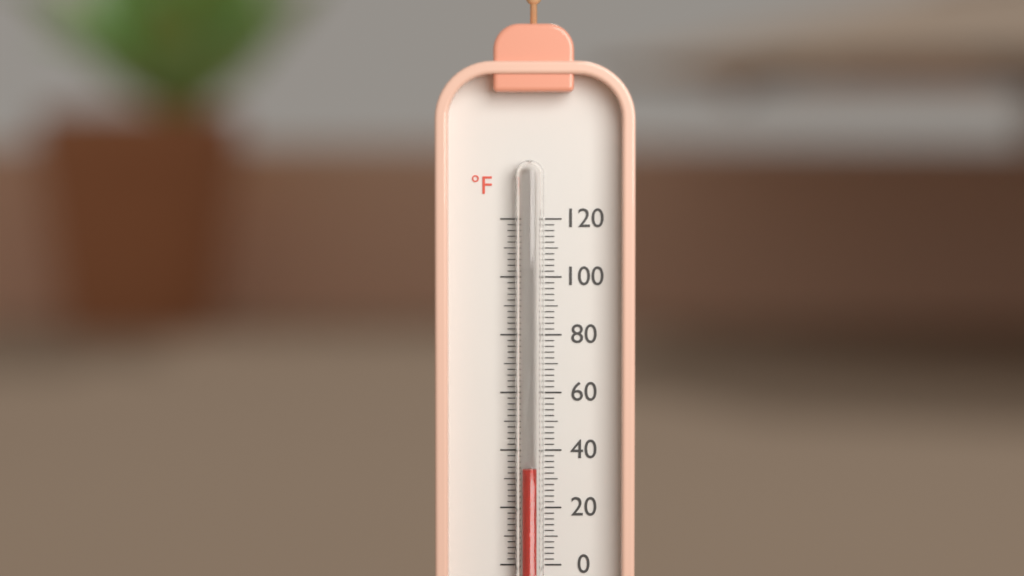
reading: 34 °F
